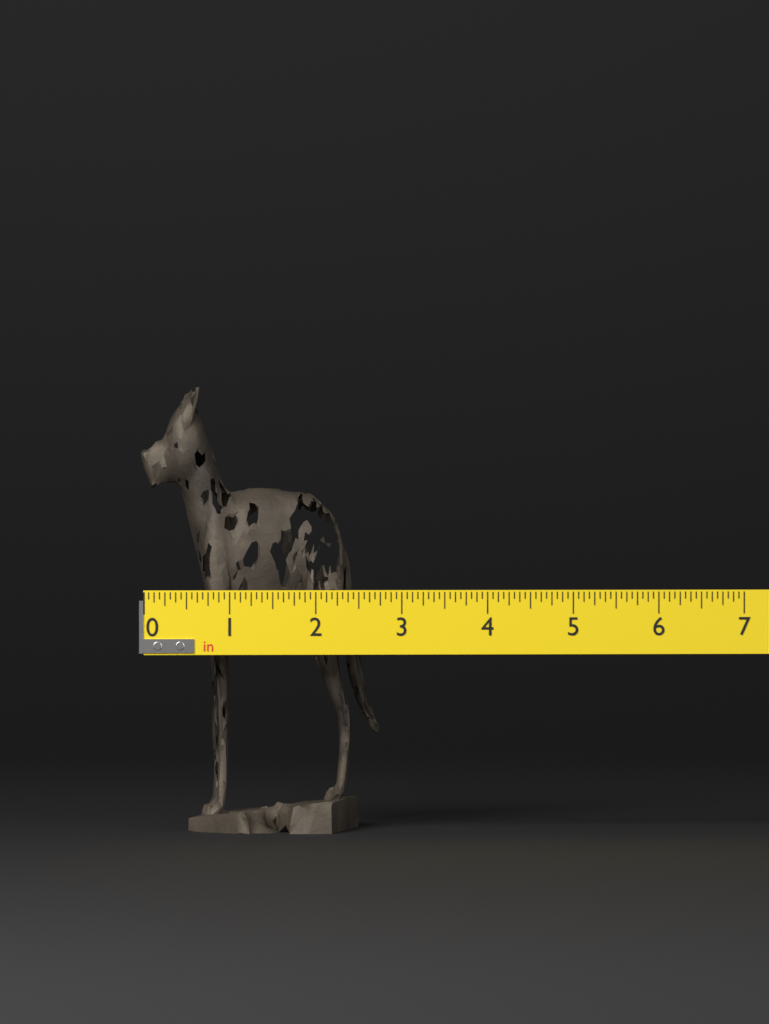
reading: 2.8125 in
